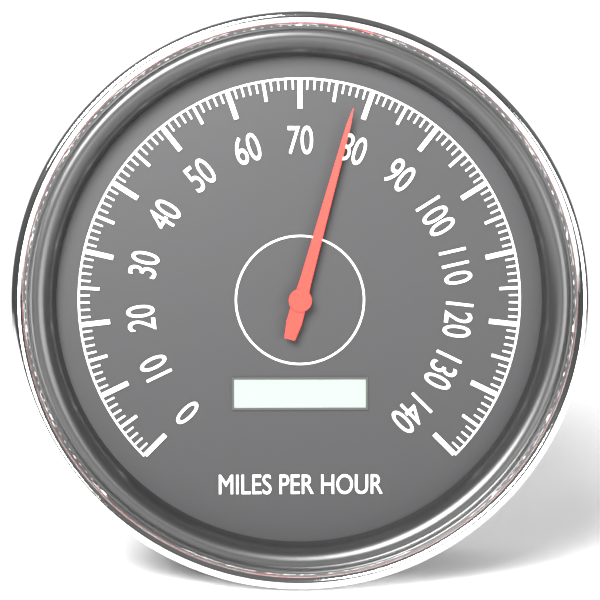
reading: 78 mph
